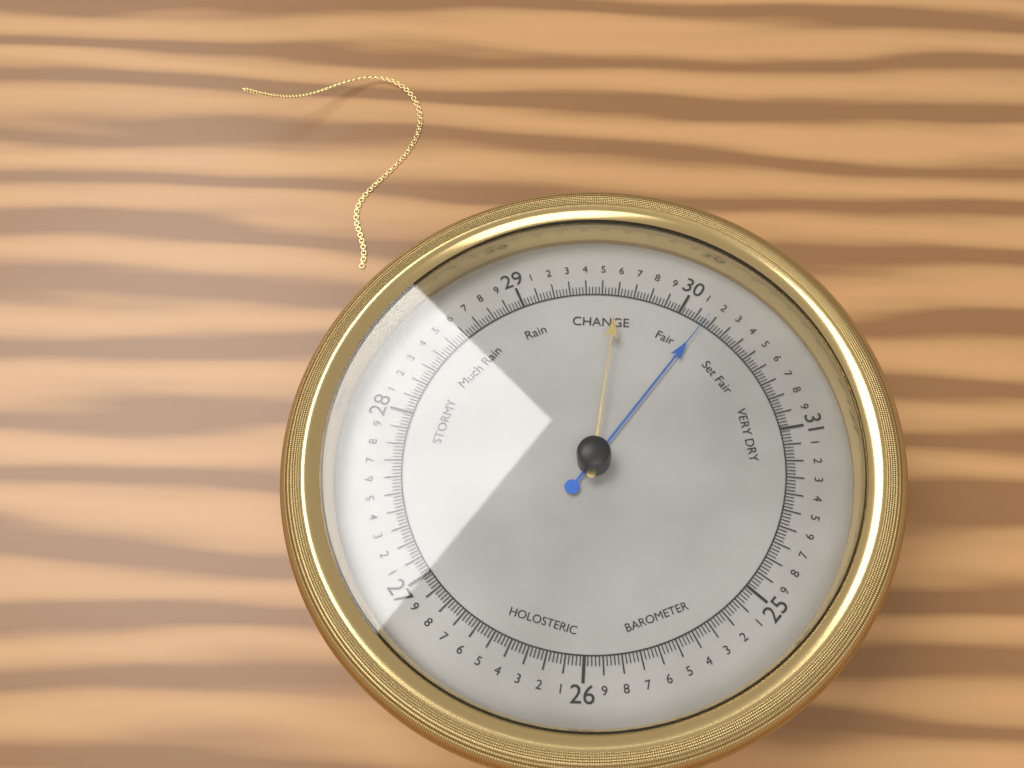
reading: 30.16 (no unit)
